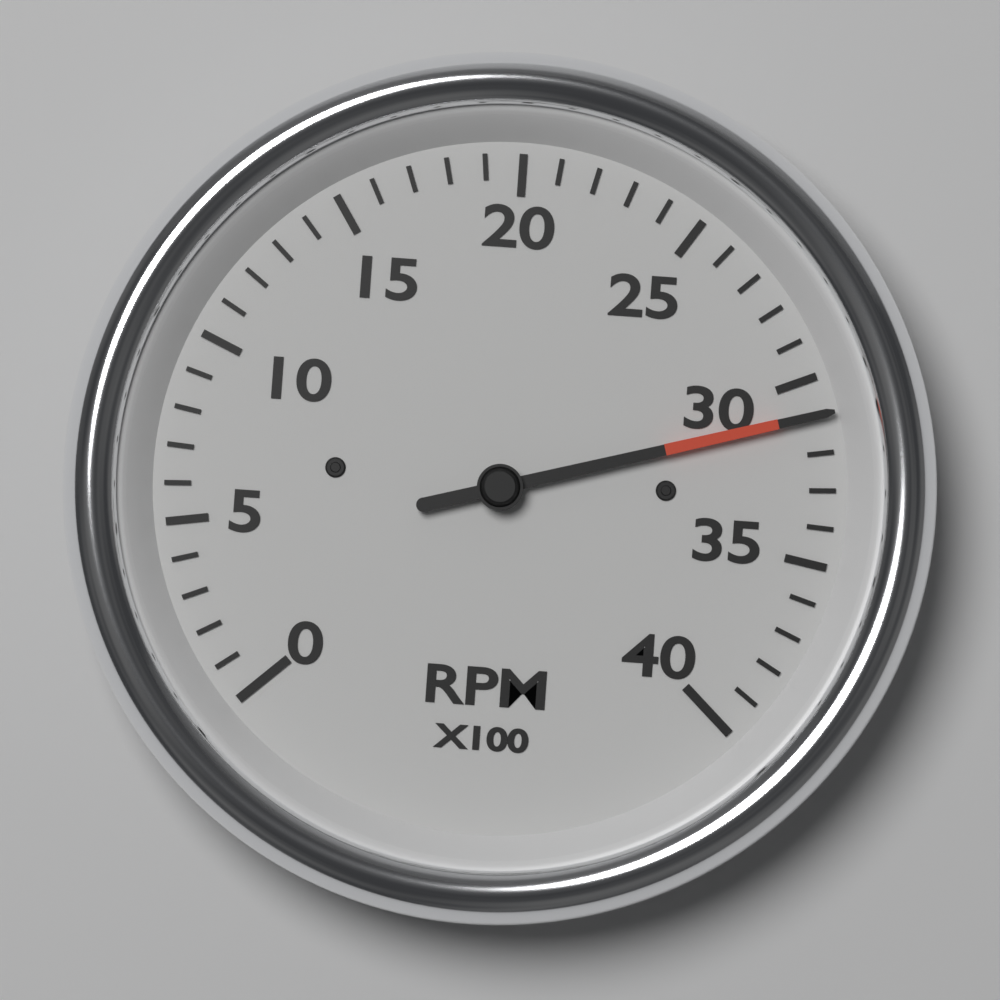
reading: 3100 RPM
